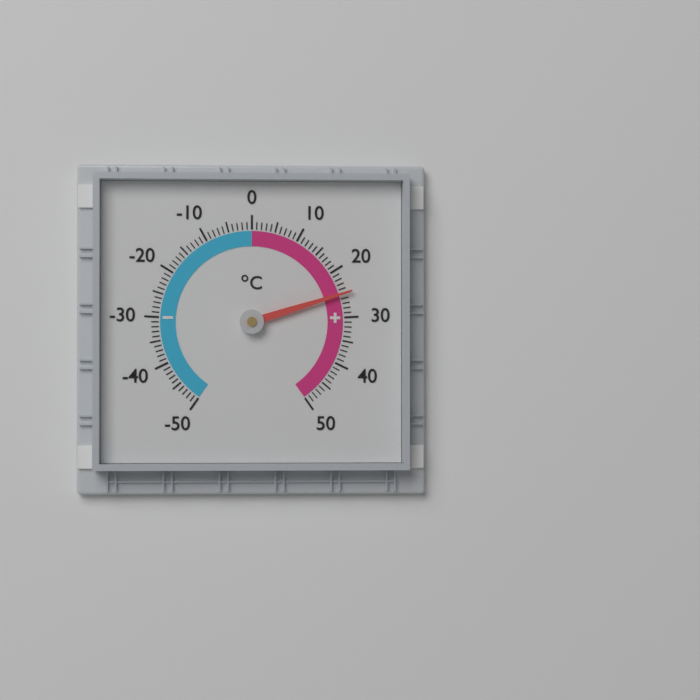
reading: 25 °C
